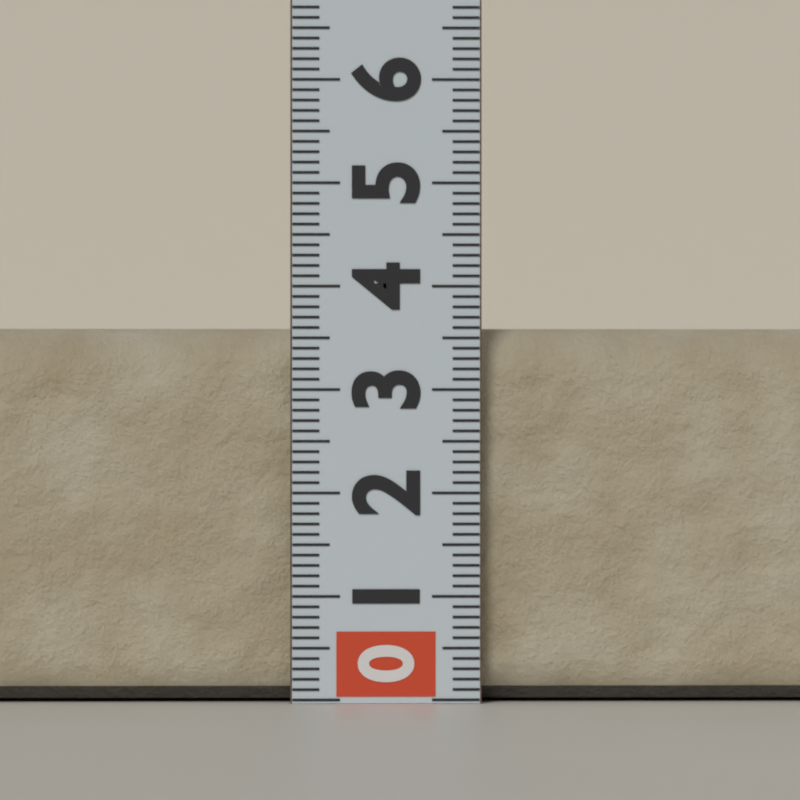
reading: 3.6 (no unit)
